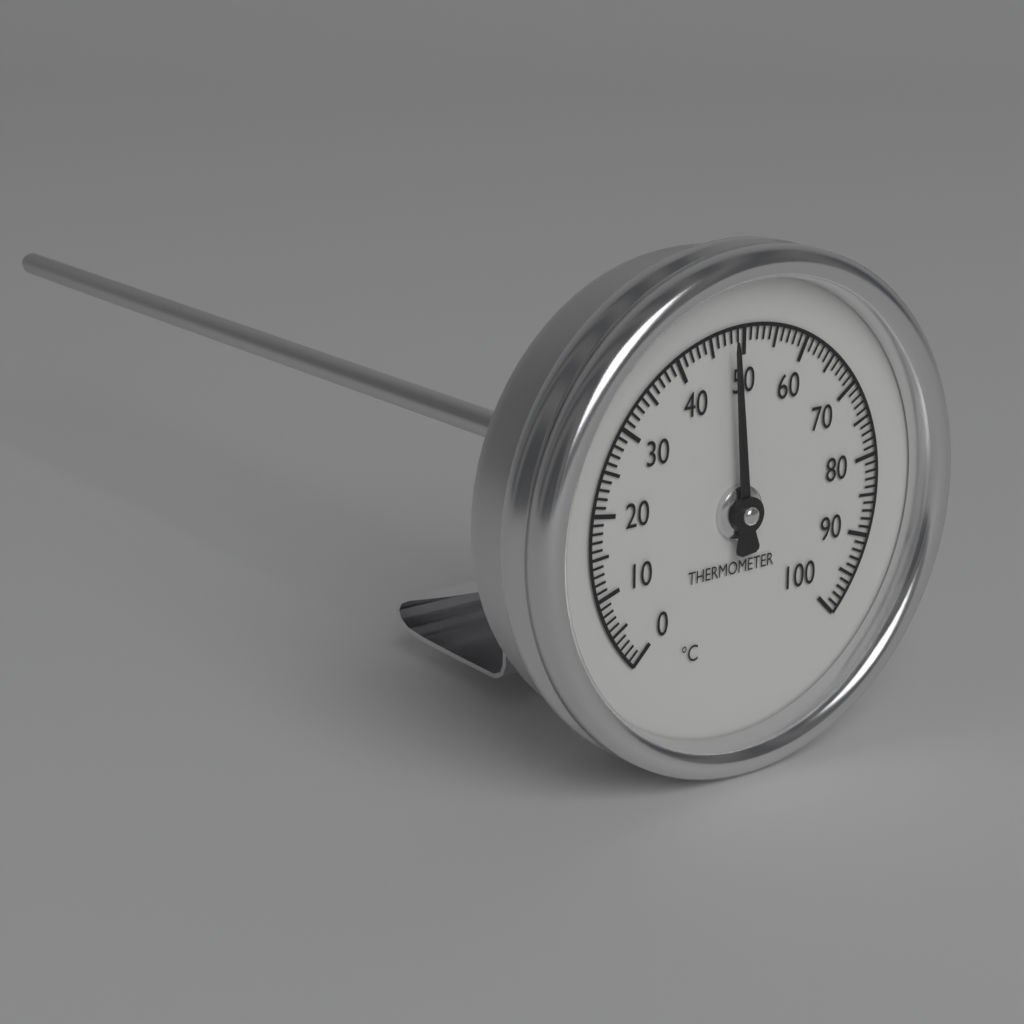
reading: 48 °C
